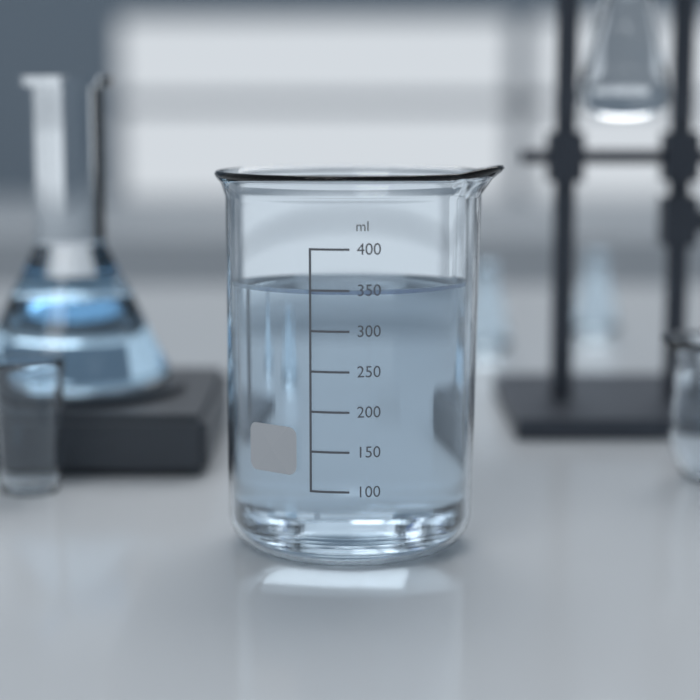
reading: 350 ml
